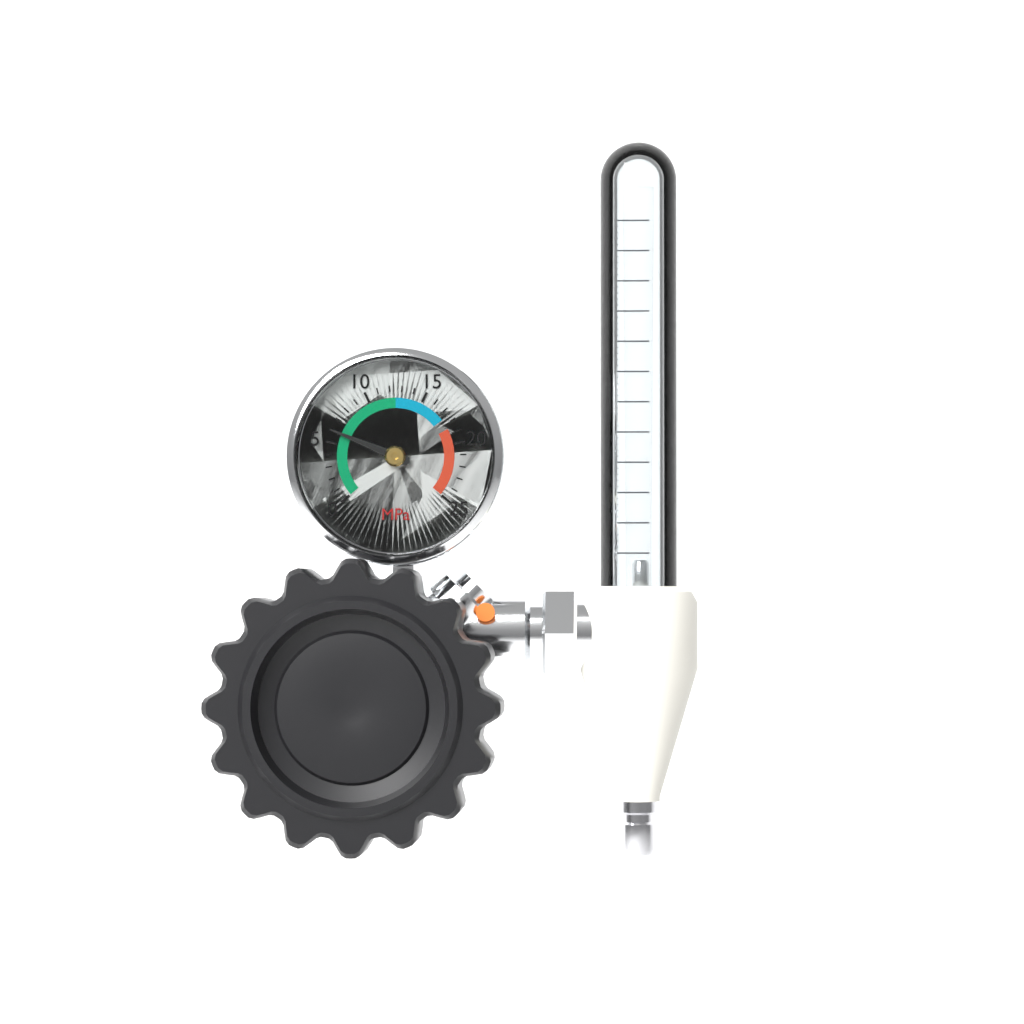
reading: 6 MPa
